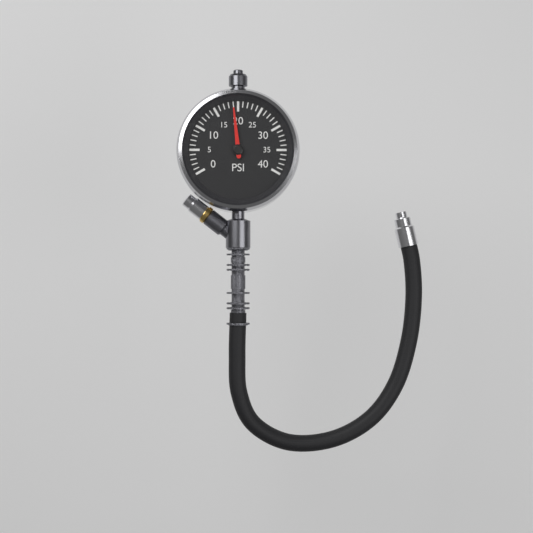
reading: 19 psi
